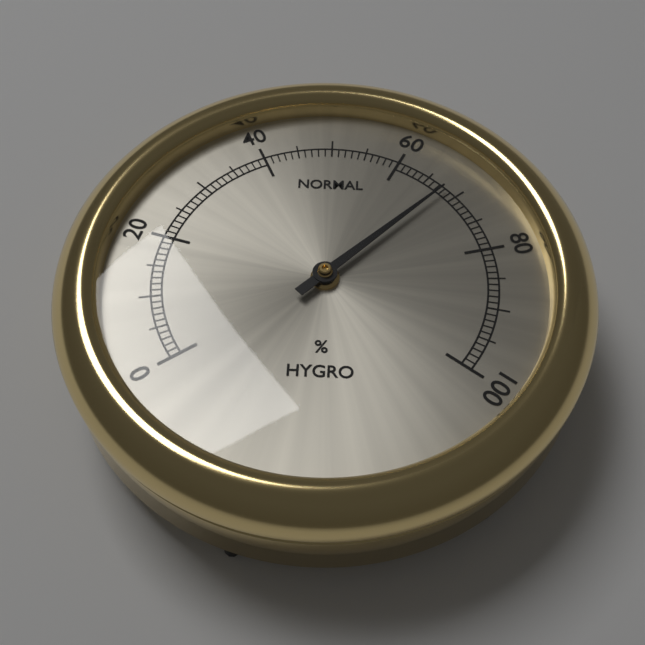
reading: 68 %
